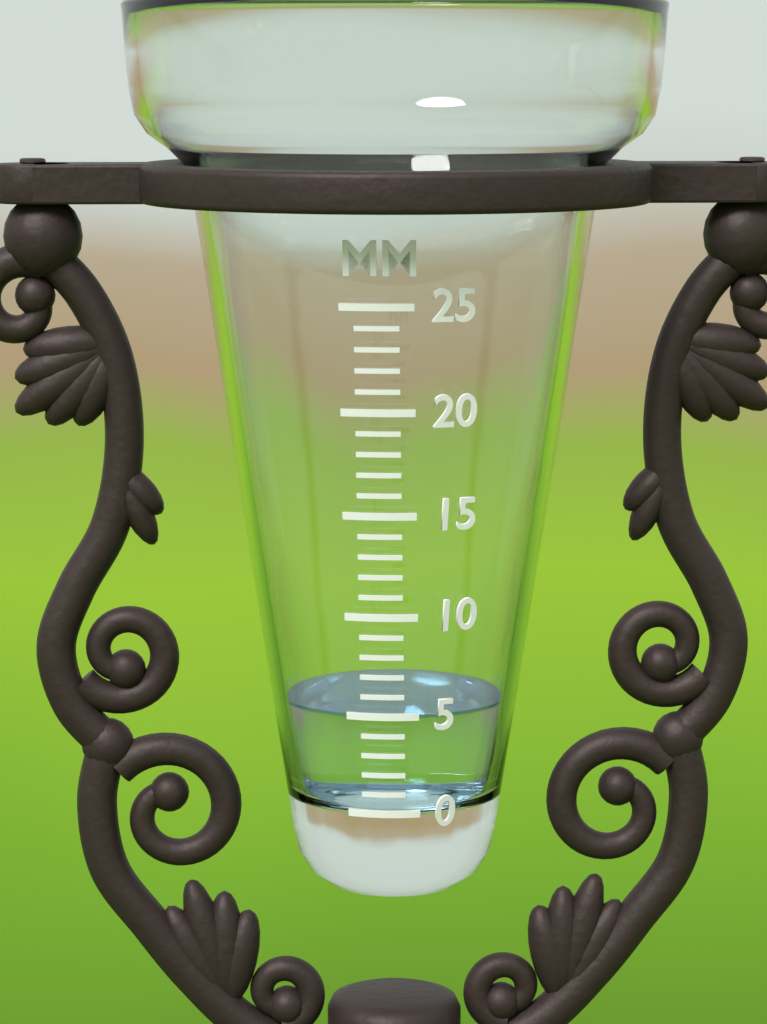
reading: 5 mm
